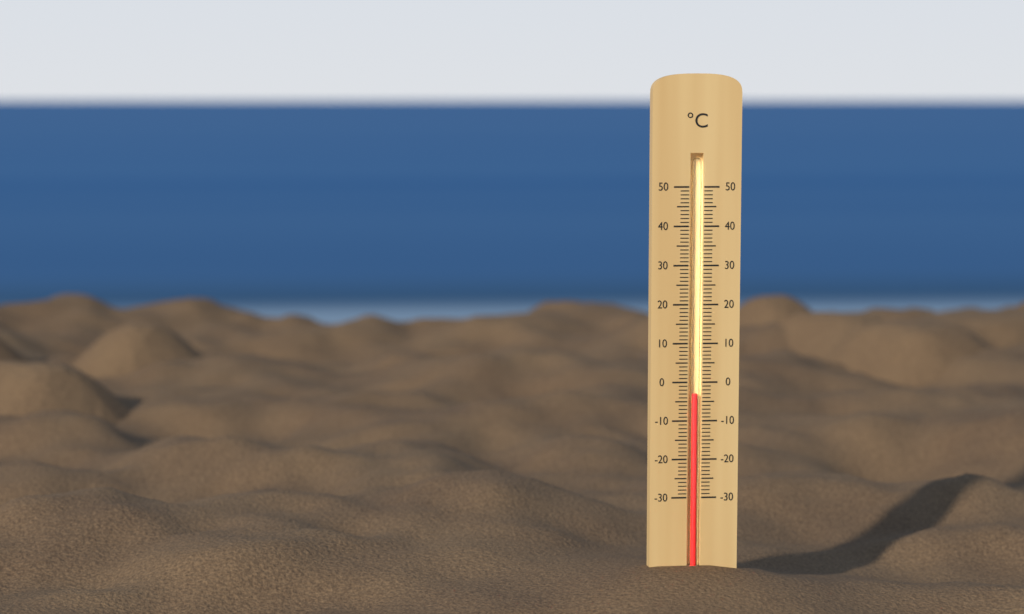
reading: -3 °C
